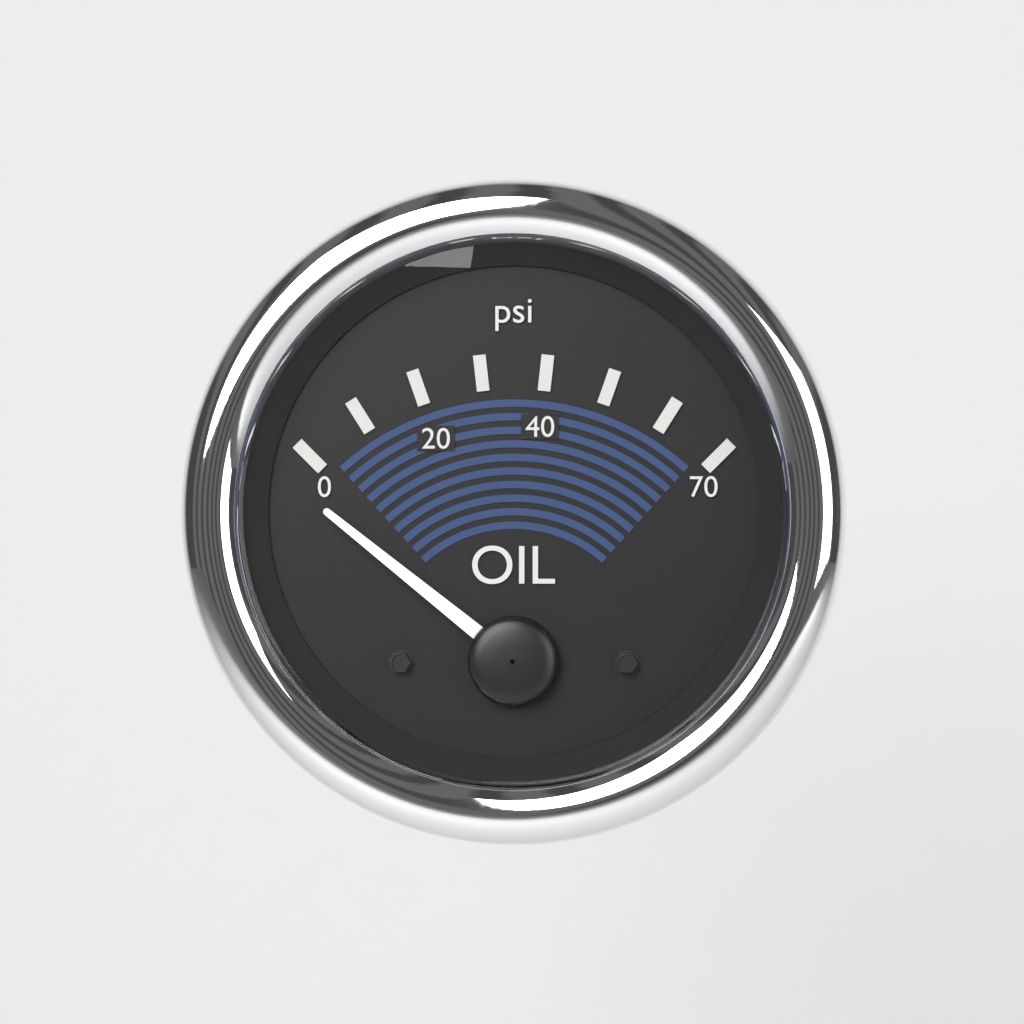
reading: -5 psi
